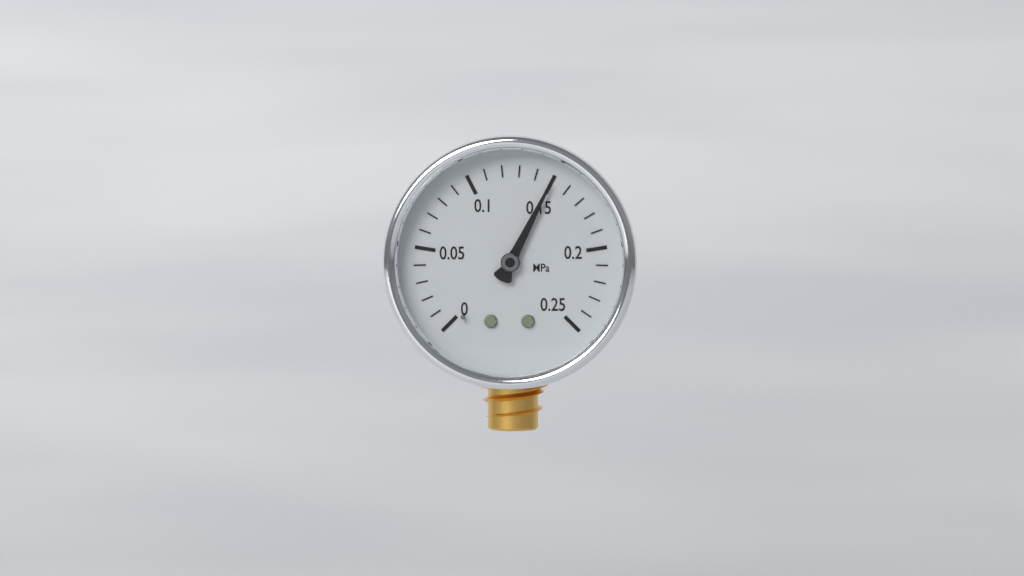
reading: 0.15 MPa
